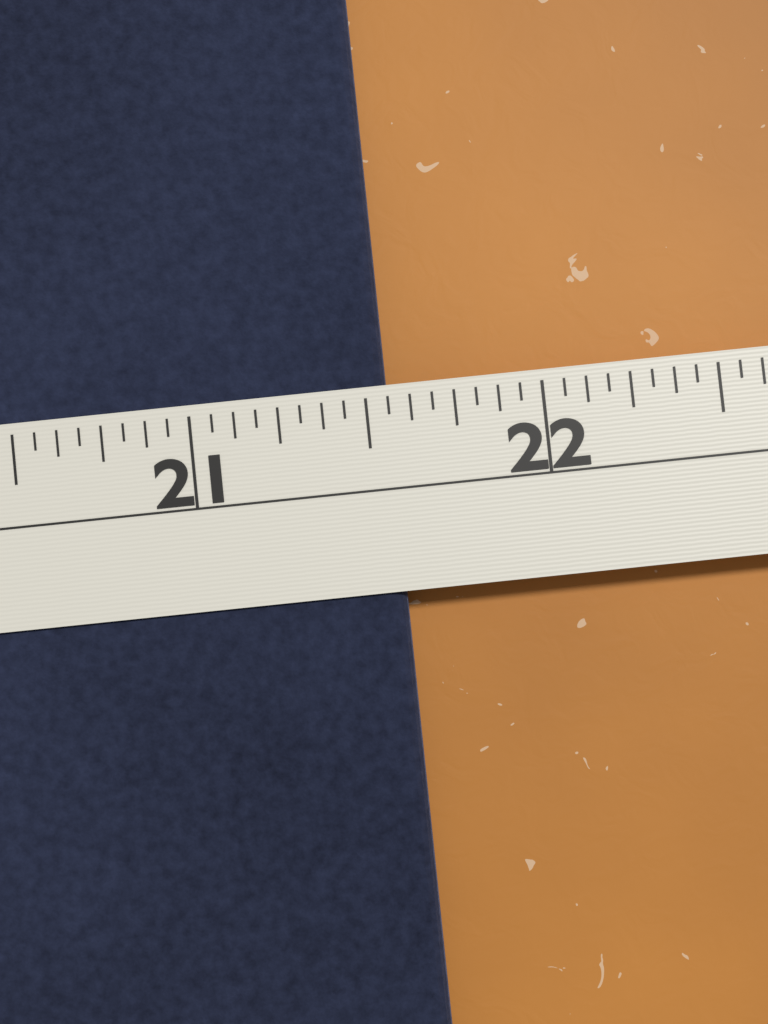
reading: 21.5625 in
